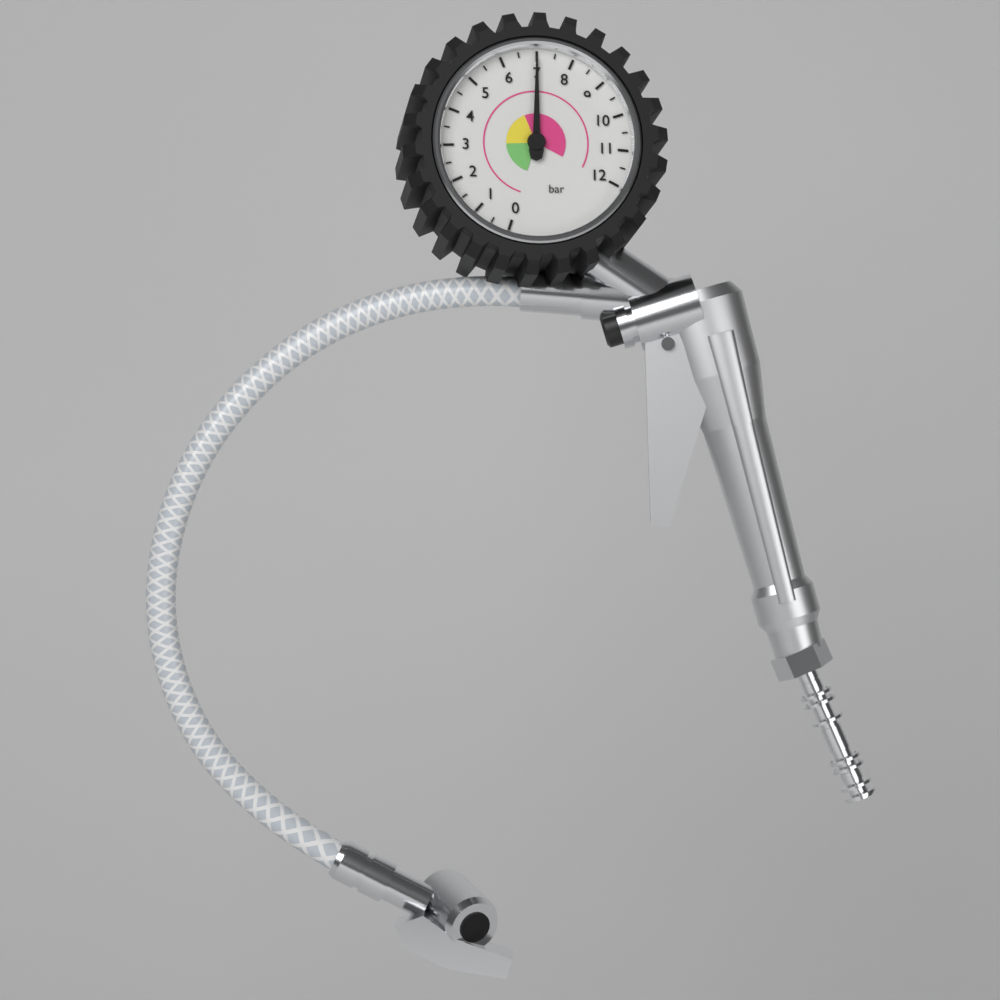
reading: 7.0 bar
